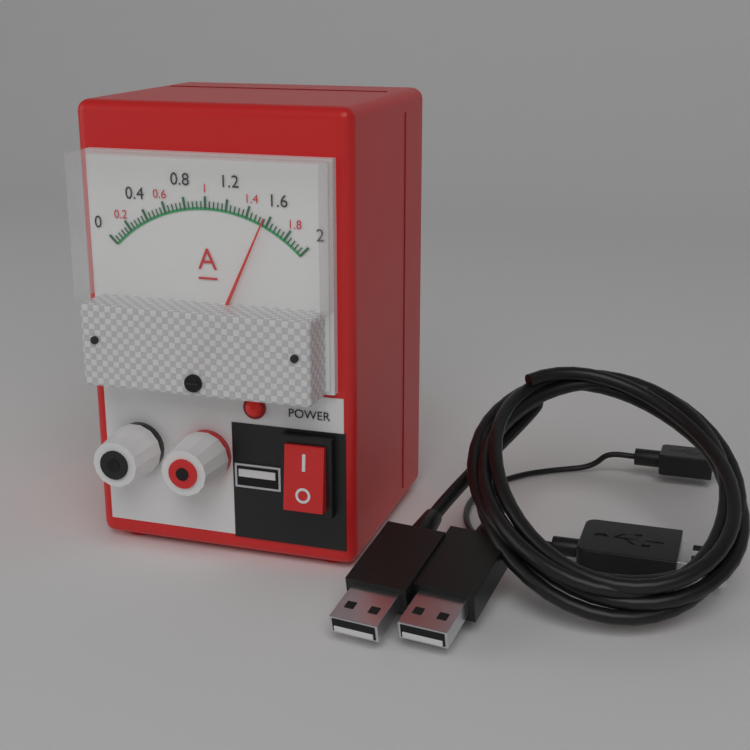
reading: 1.56 A
